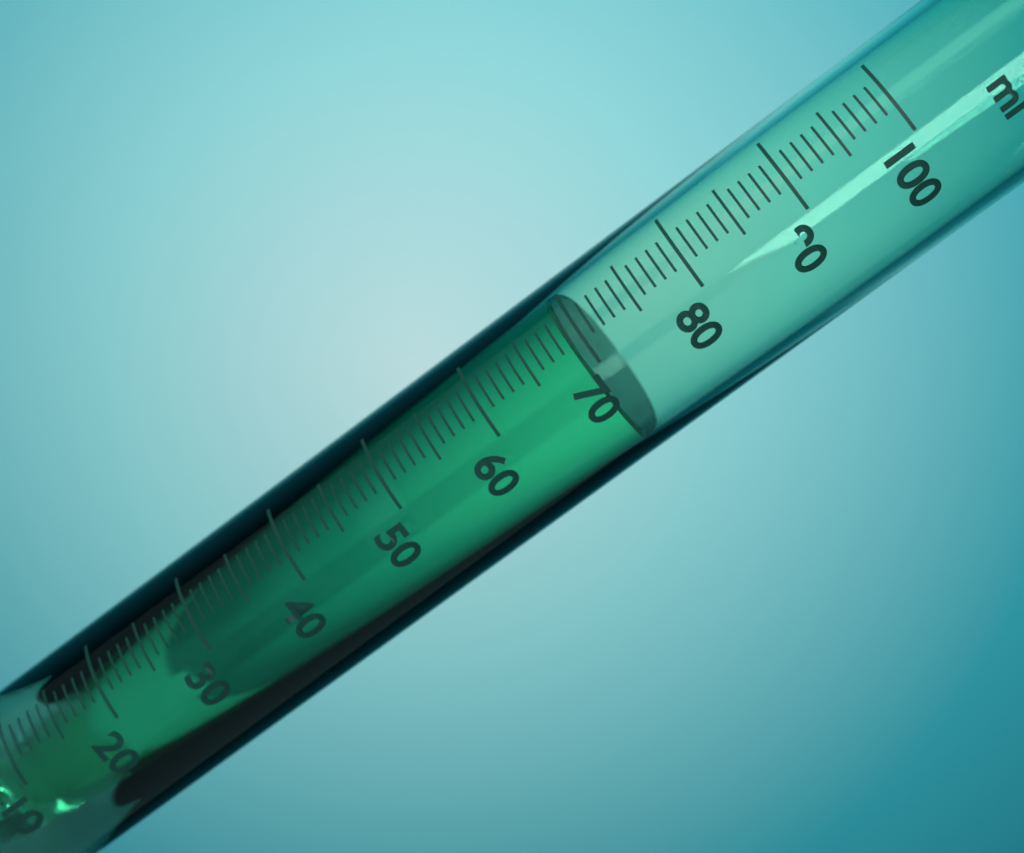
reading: 69 ml
